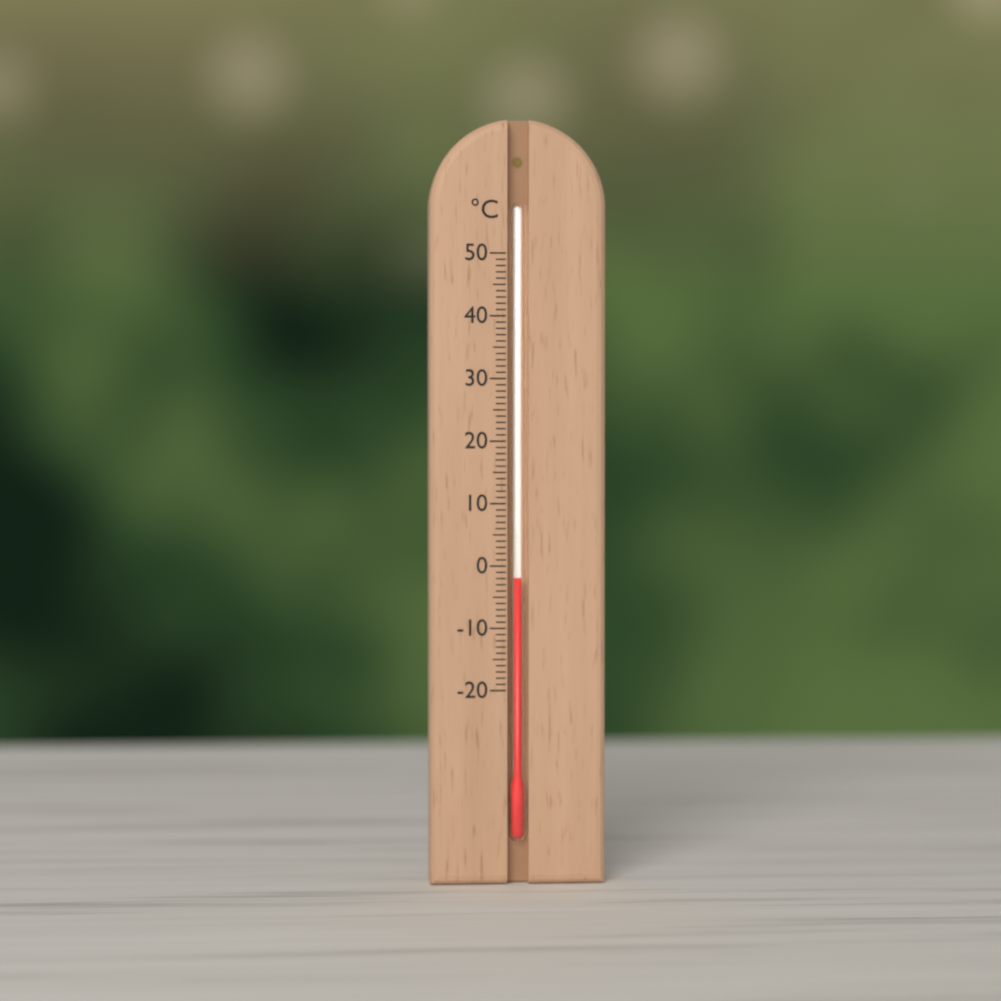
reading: -2 °C
